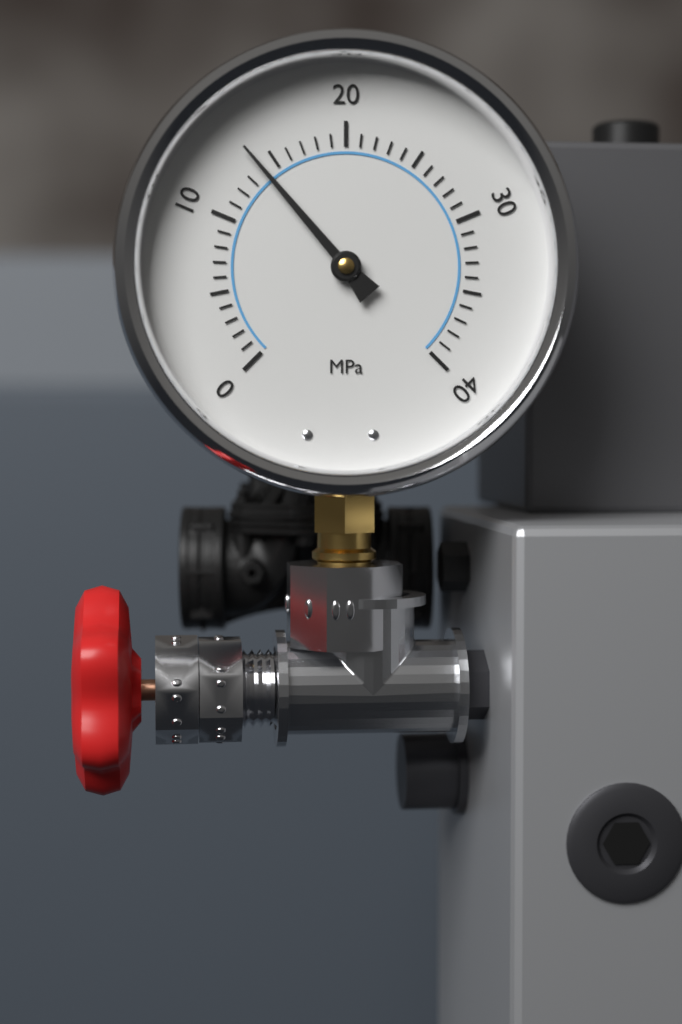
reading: 14 MPa
